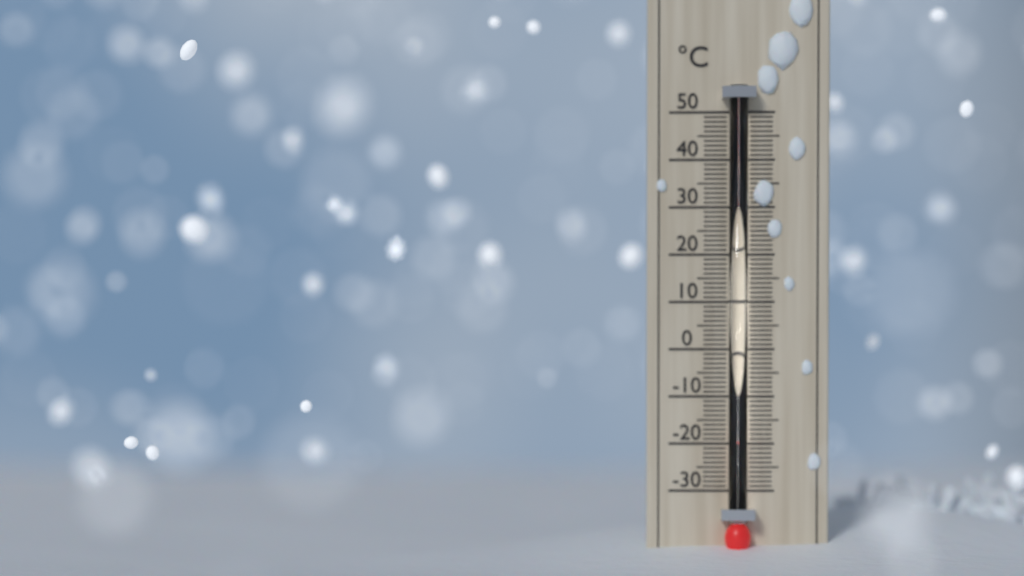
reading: -19 °C
